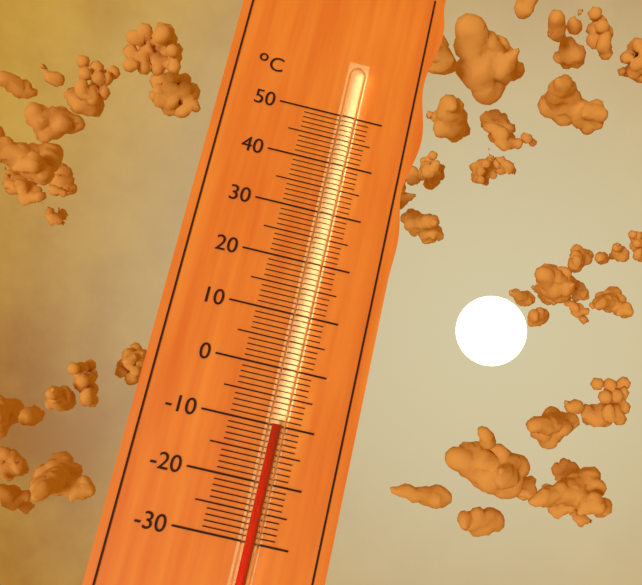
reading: -10 °C
